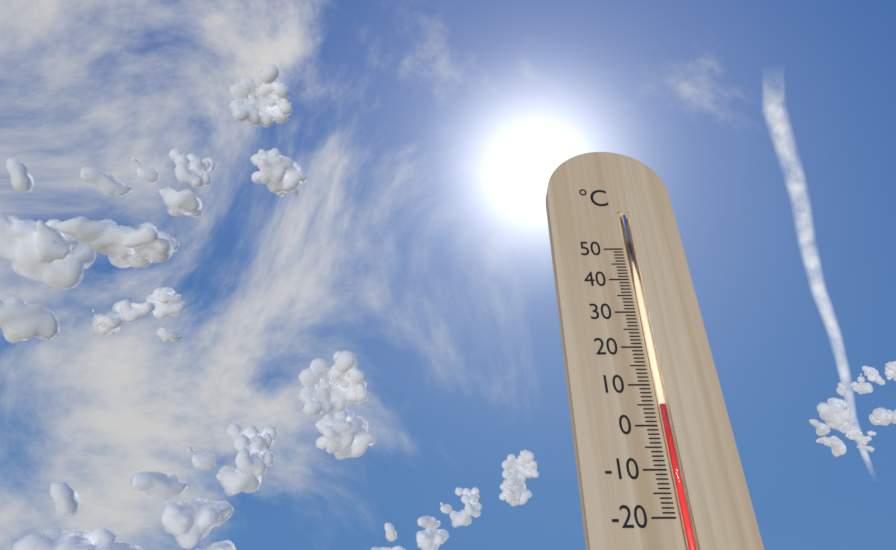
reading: 5 °C
